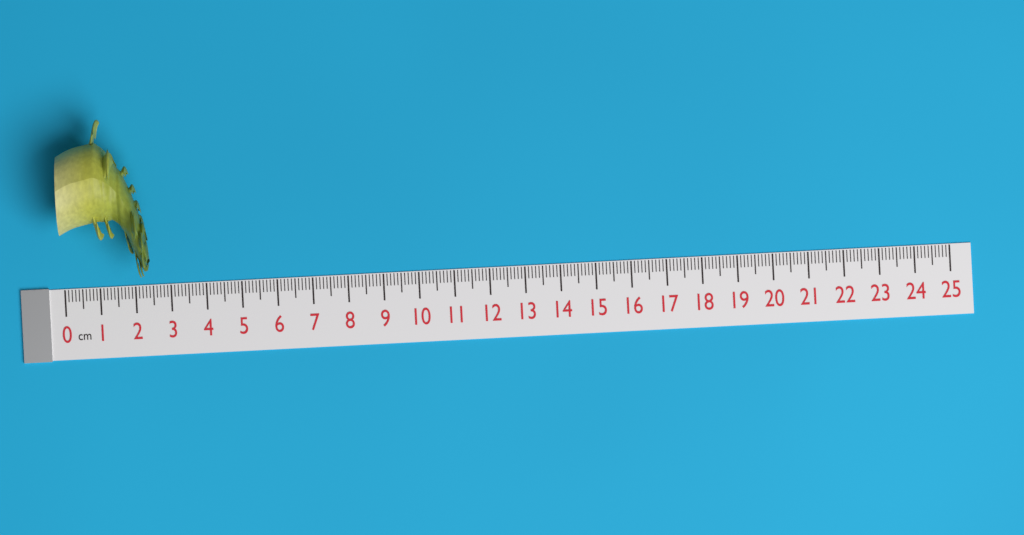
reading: 2.5 cm
